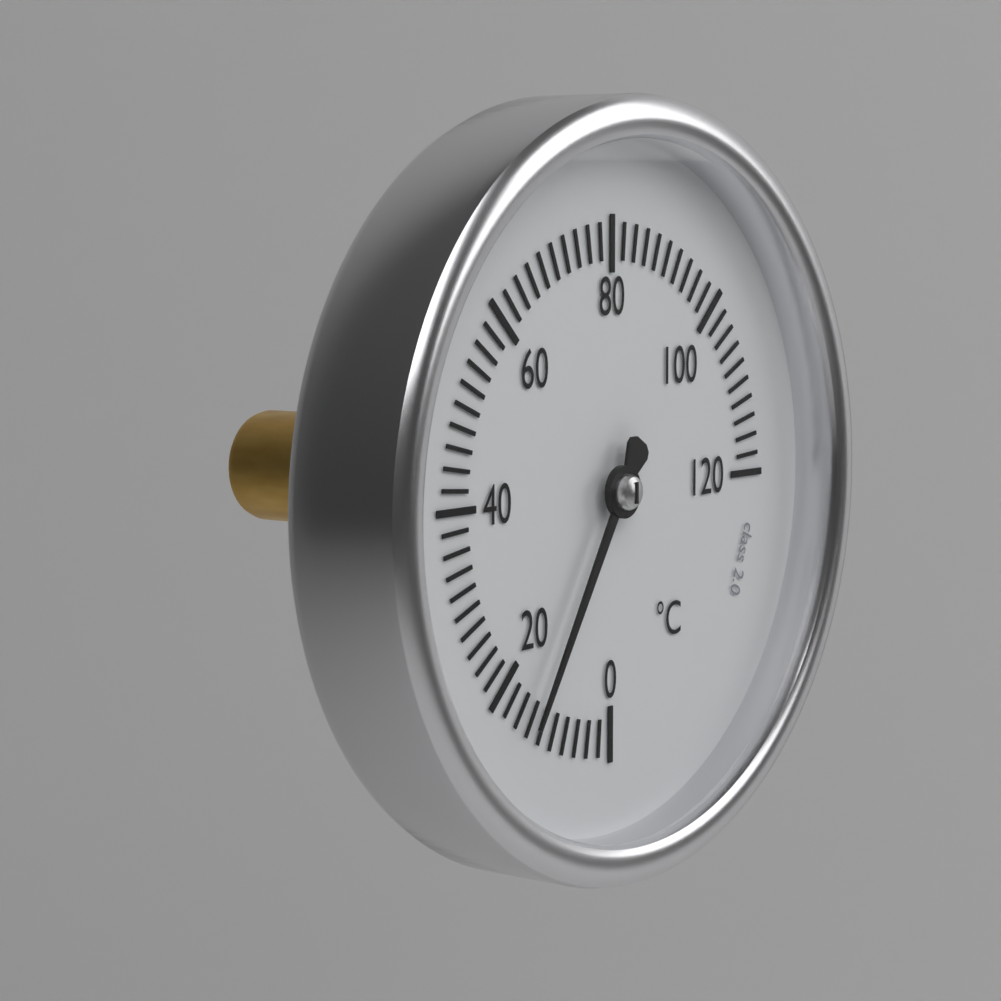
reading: 14 °C
